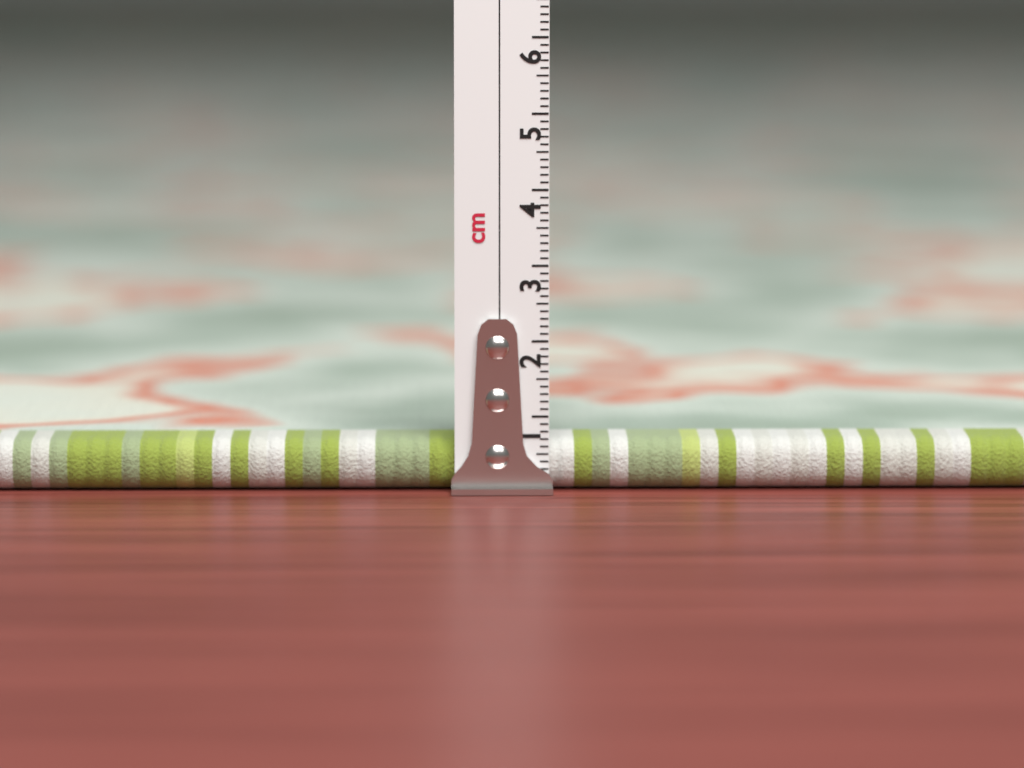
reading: 0.7 cm
